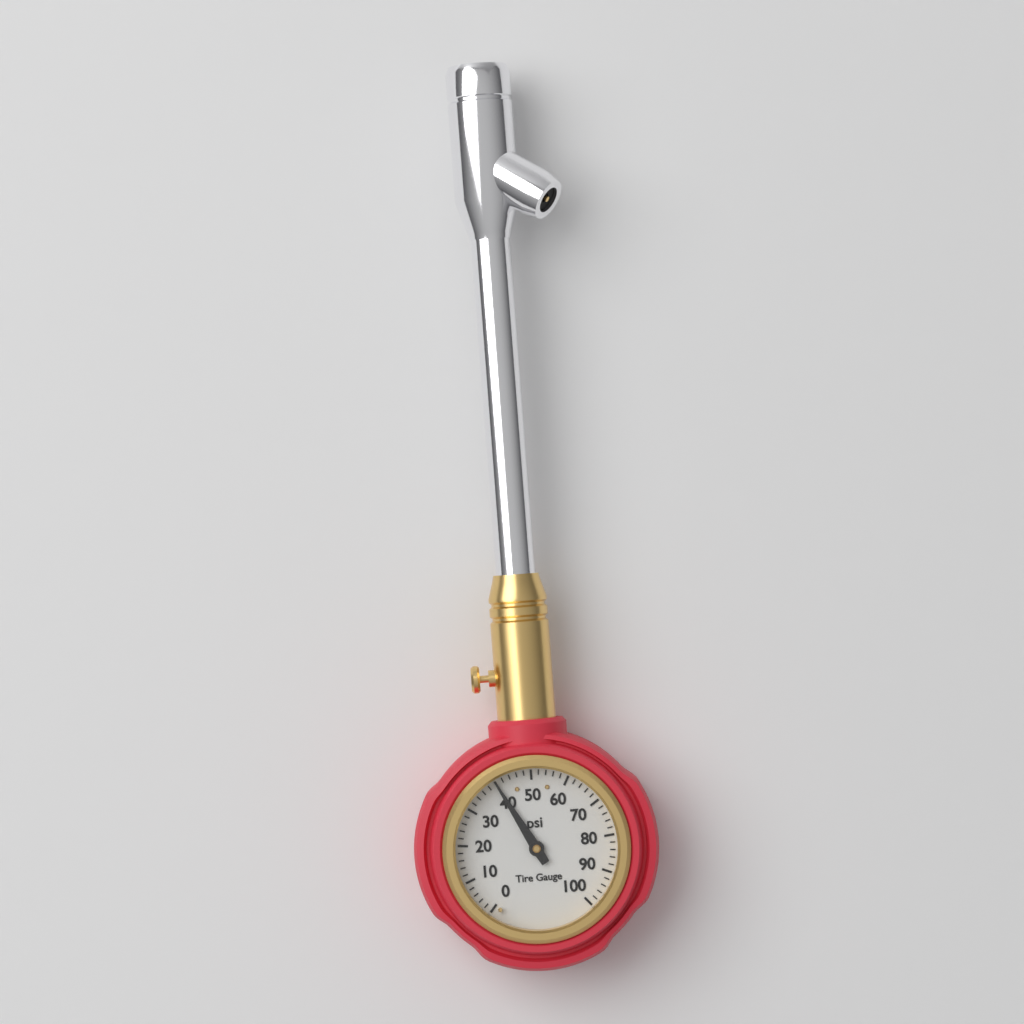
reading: 40 psi
